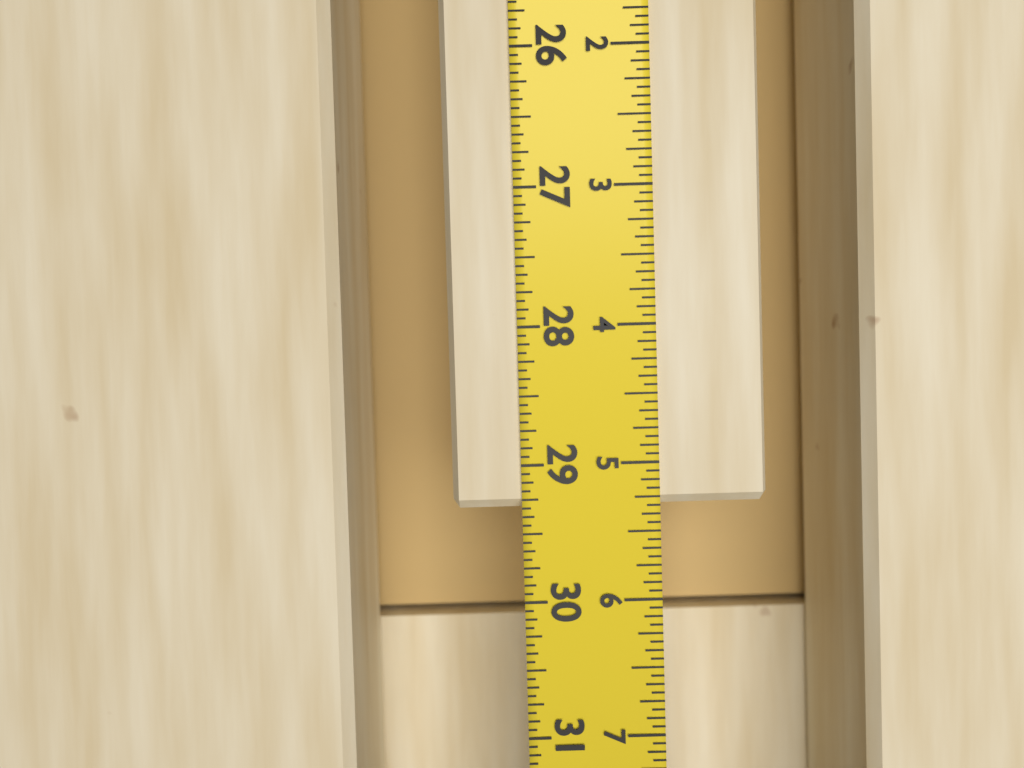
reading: 29.3125 in
